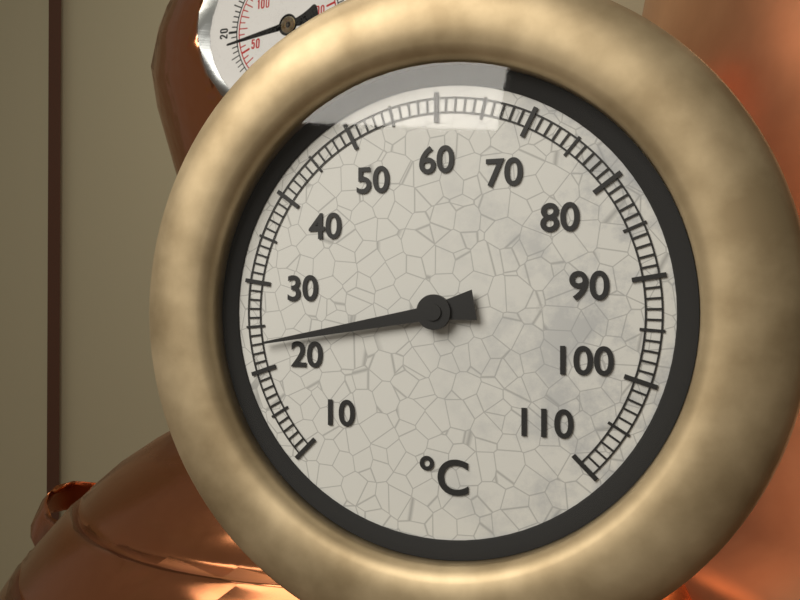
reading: 23 °C
